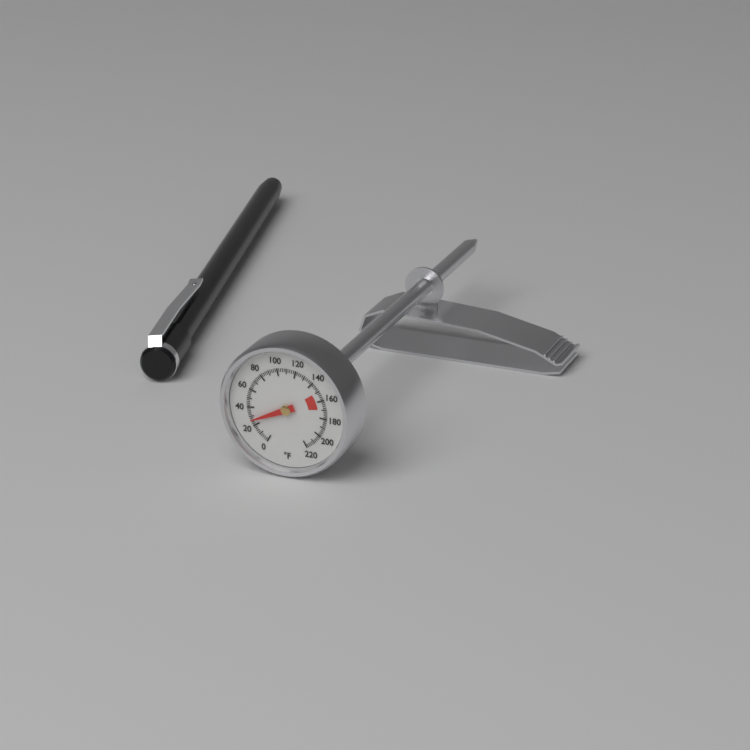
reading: 26 °F
